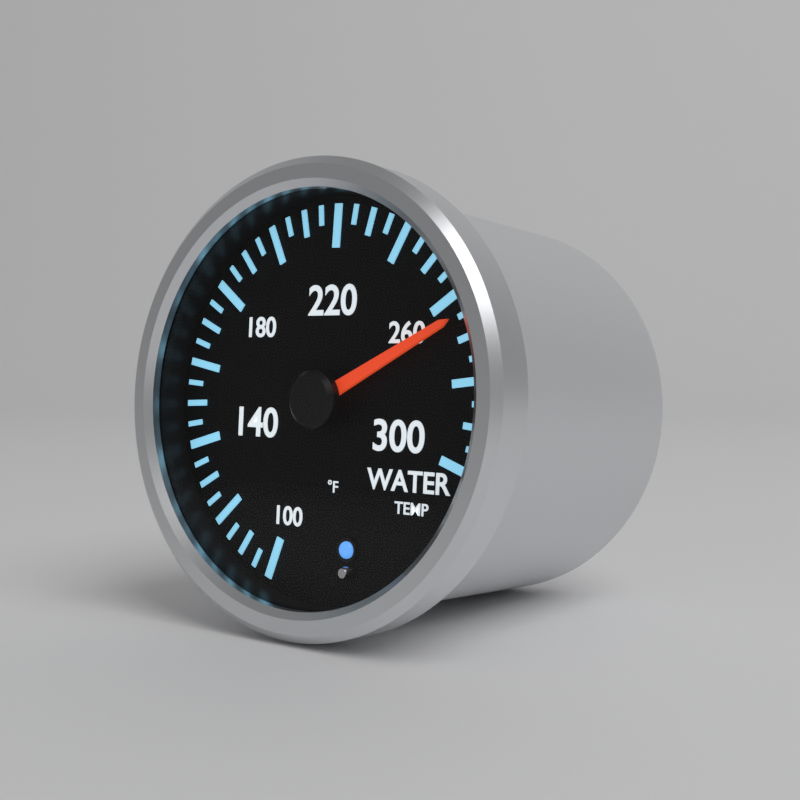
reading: 265 °F
